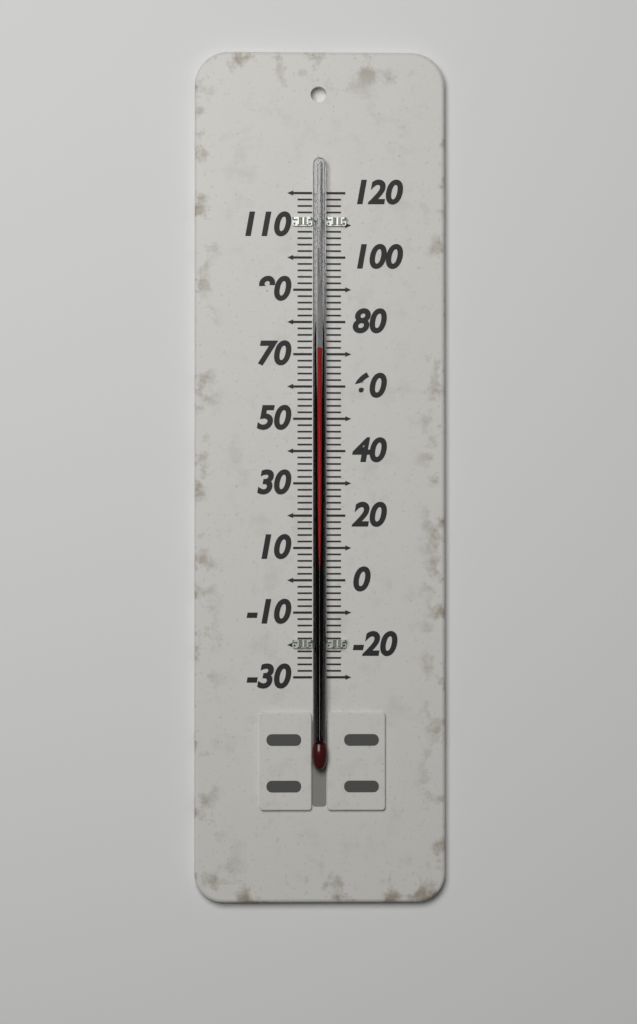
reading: 72 (no unit)
